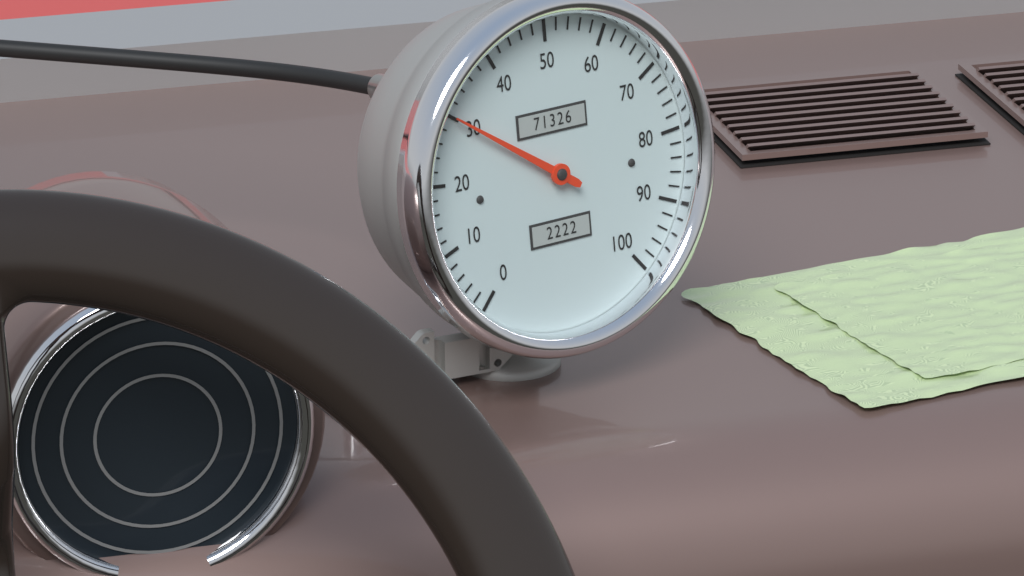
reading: 30 (no unit)
